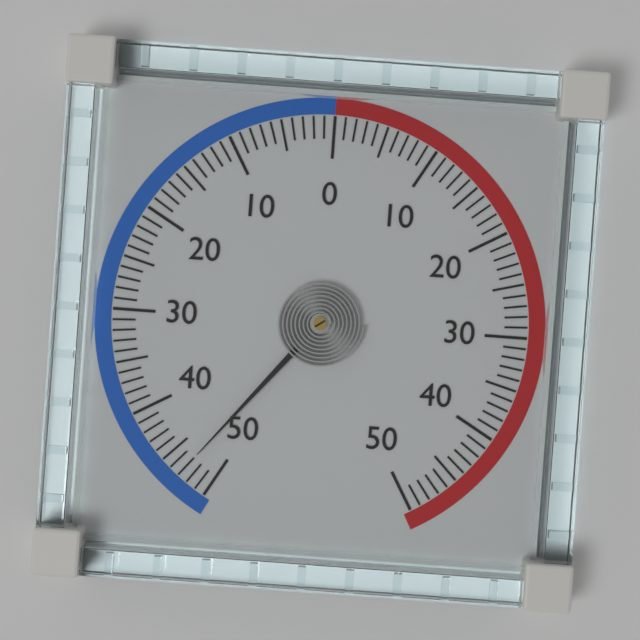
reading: -47 (no unit)
